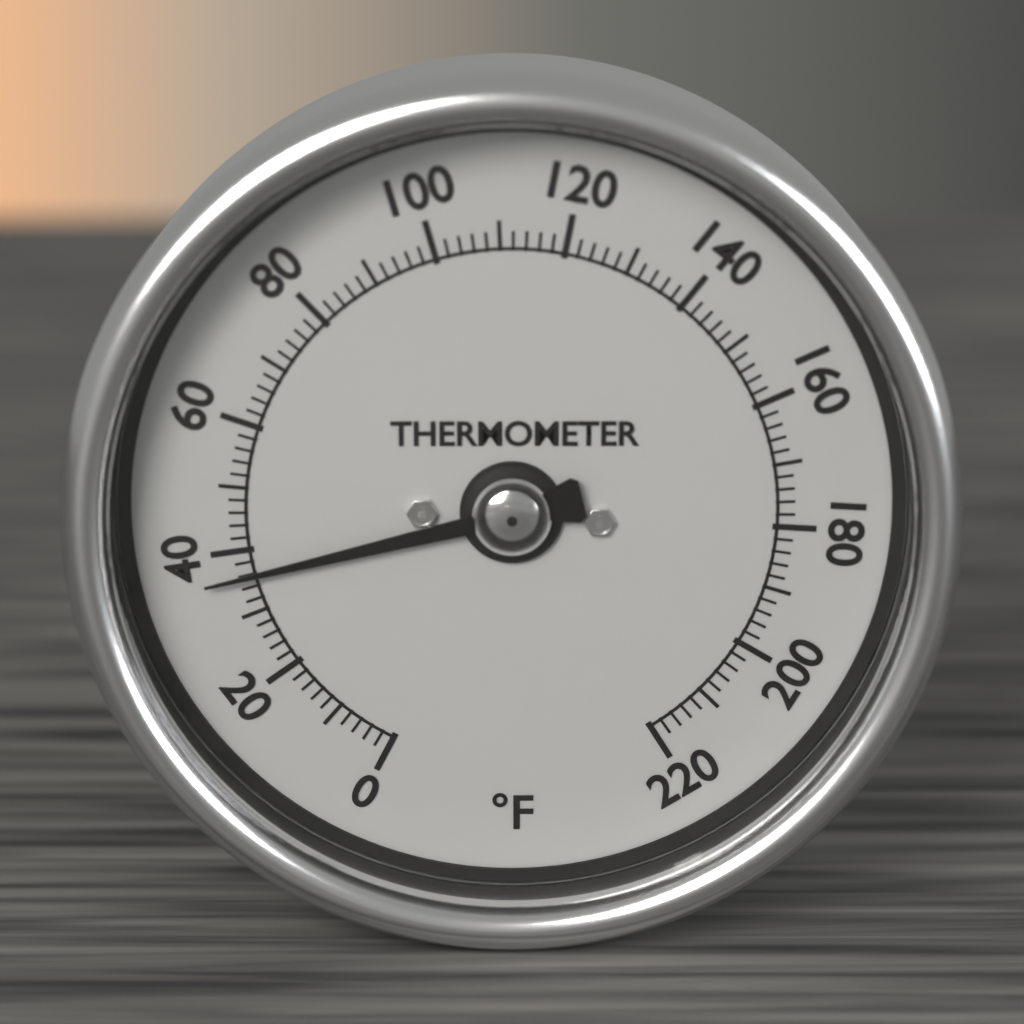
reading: 36 °F
